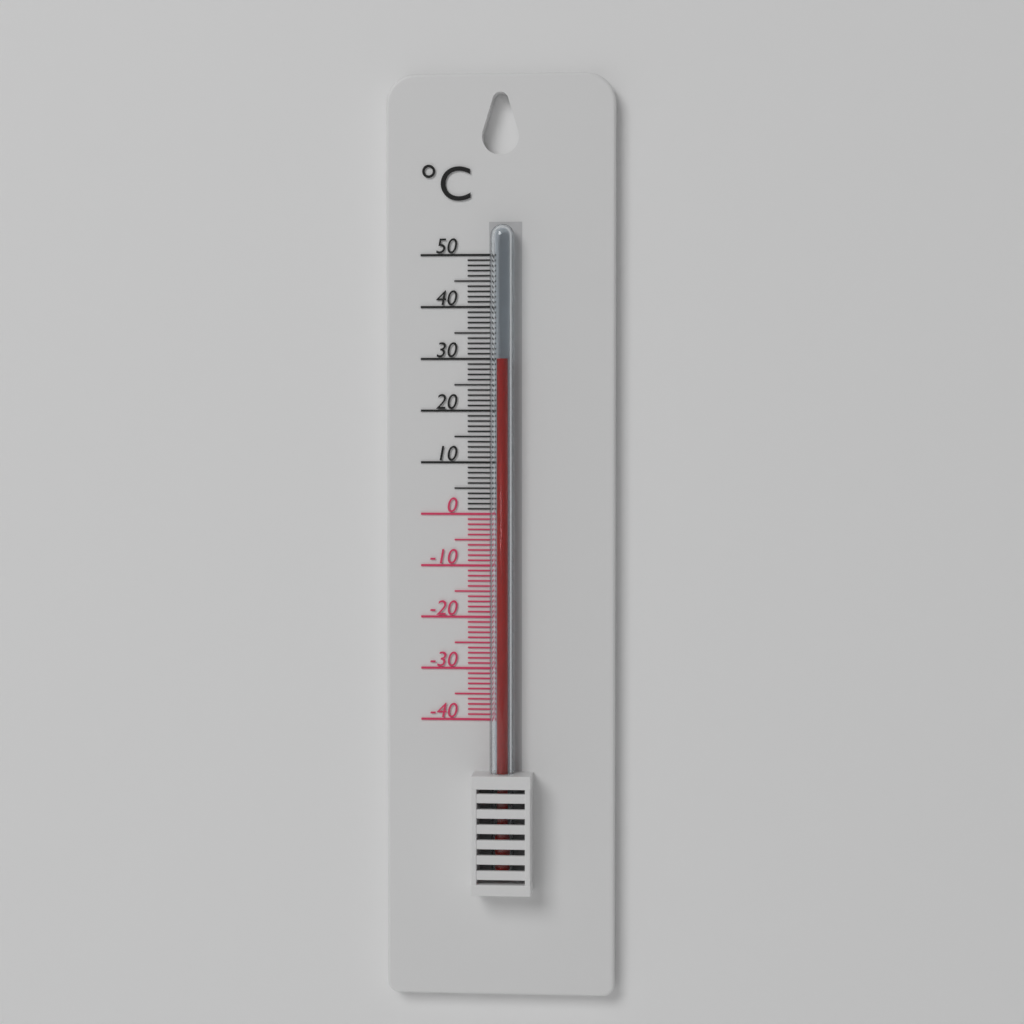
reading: 30 °C
